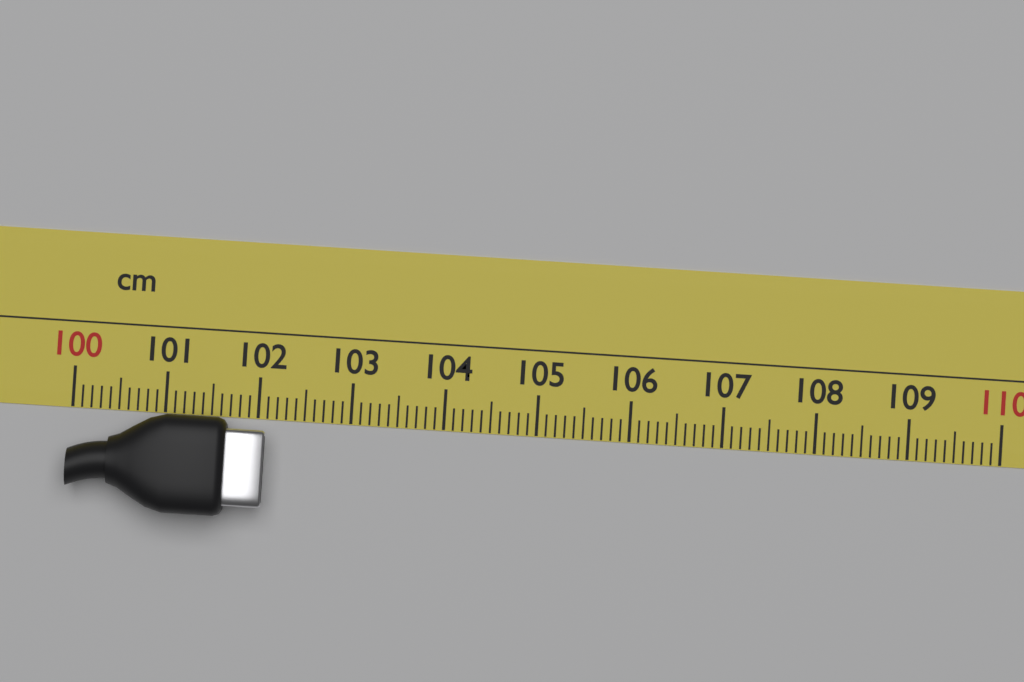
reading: 102.1 cm
